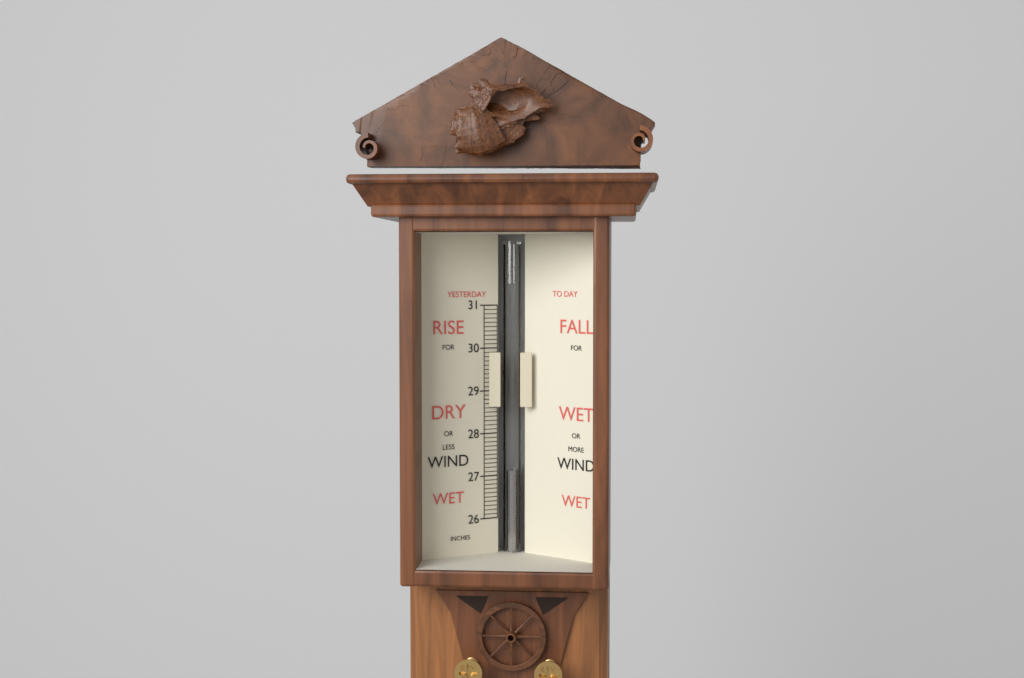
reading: 27.1 in
